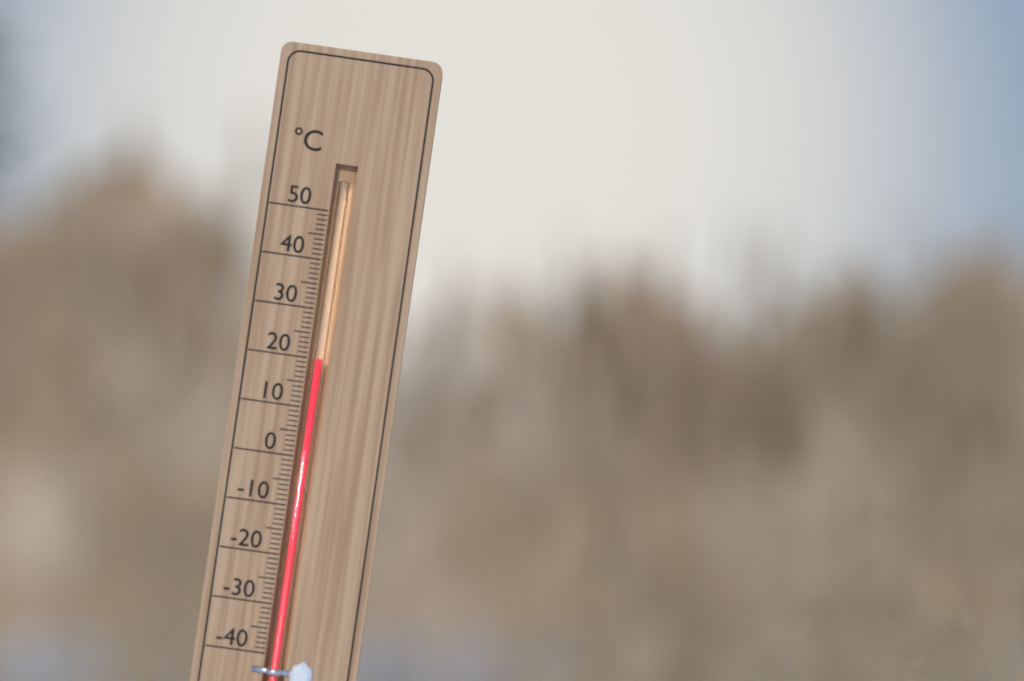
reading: 20 °C
